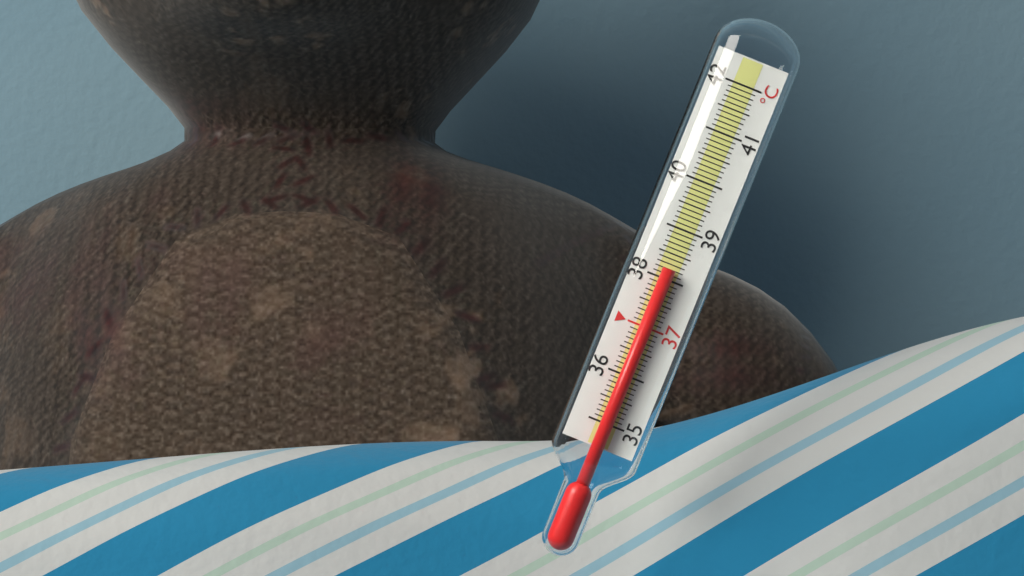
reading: 38.2 °C
